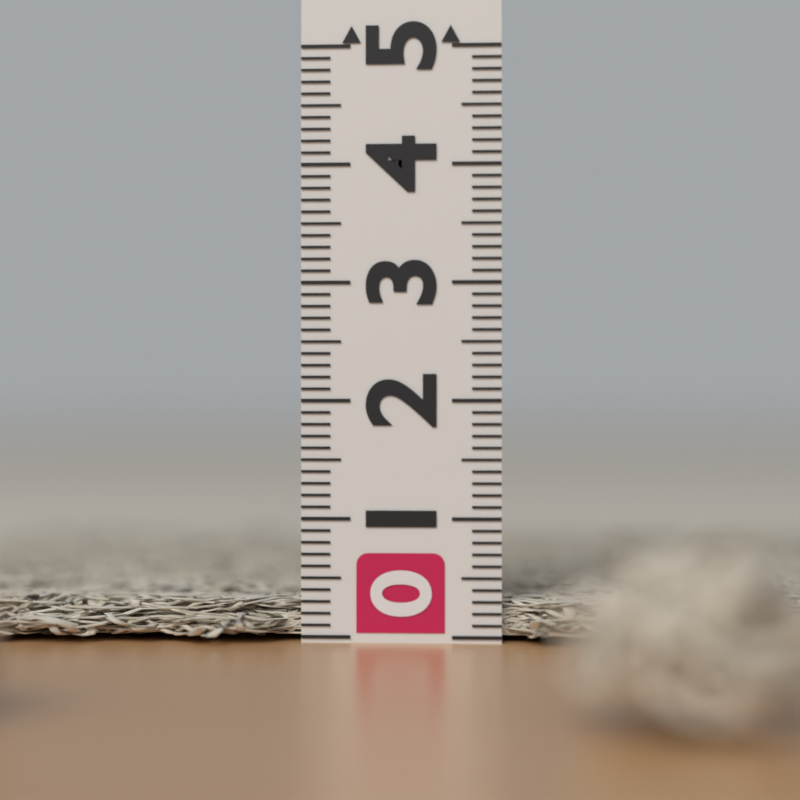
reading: 0.3 (no unit)
